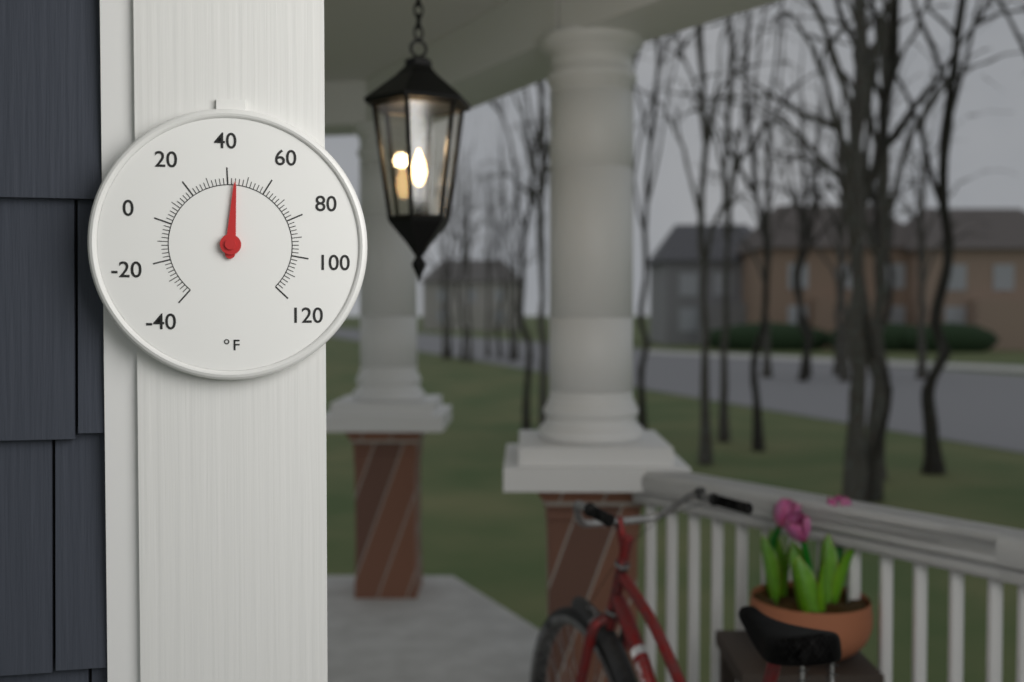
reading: 44 °F
